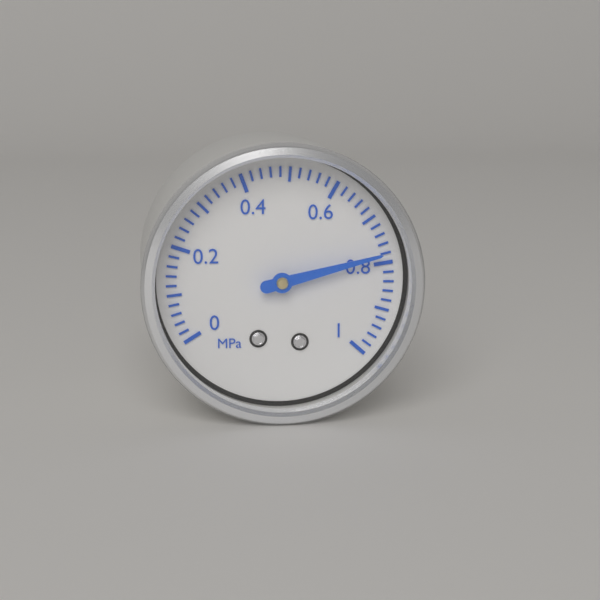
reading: 0.78 MPa
